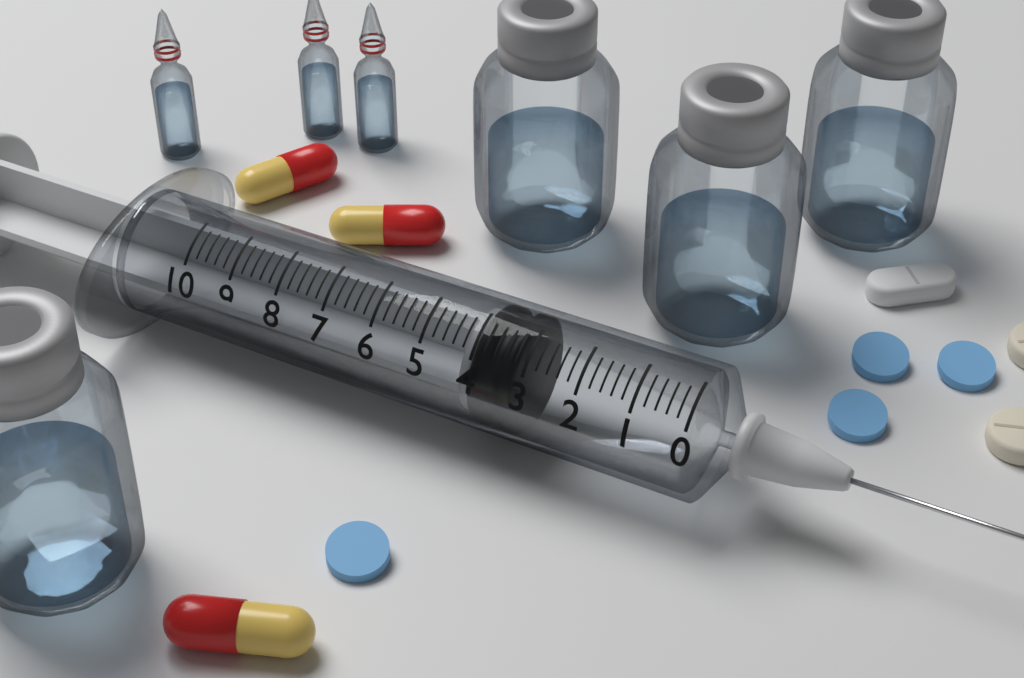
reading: 3.2 (no unit)
